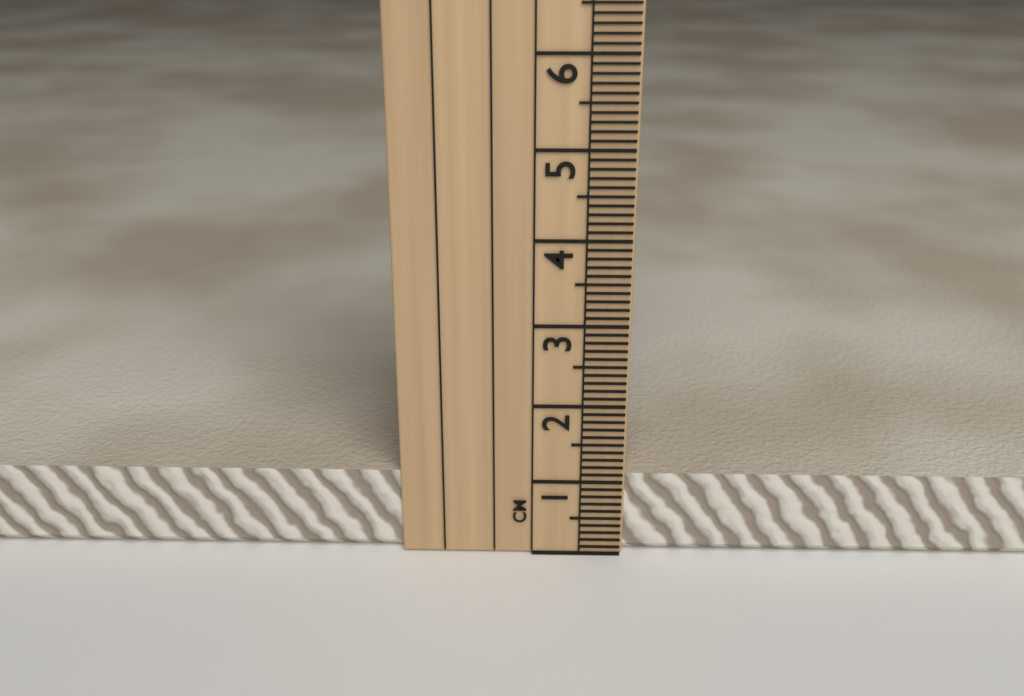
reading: 1.1 cm
